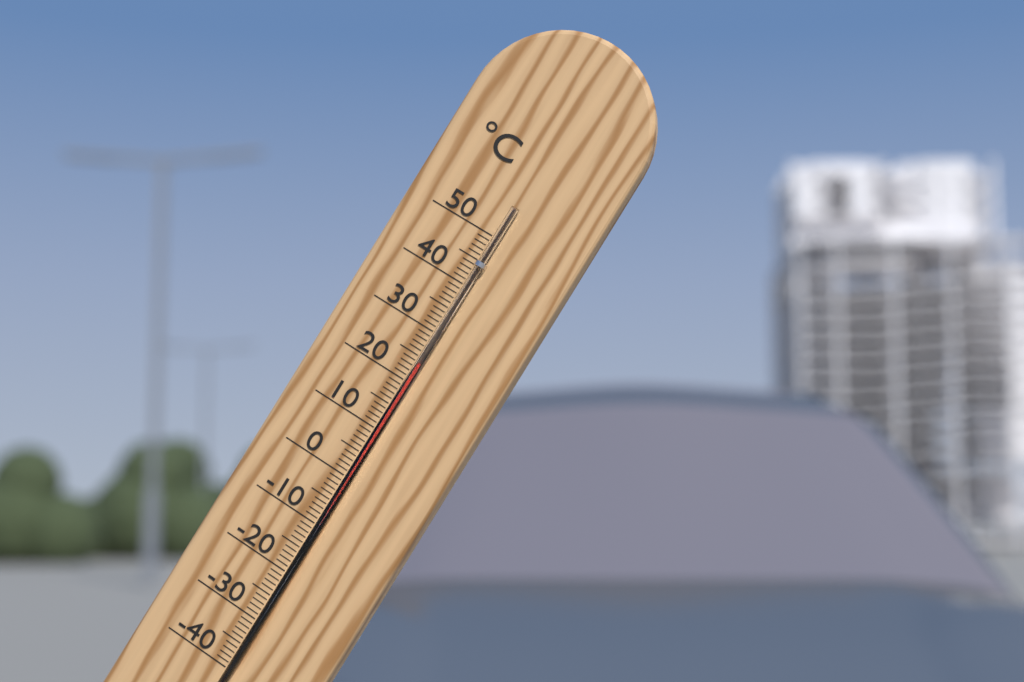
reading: 24 °C
